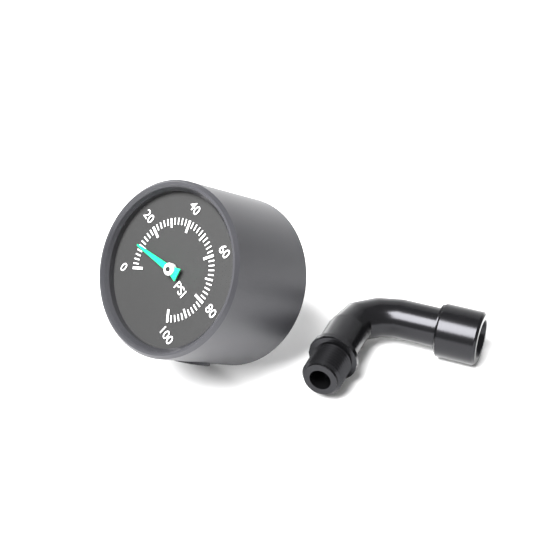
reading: 10 psi
